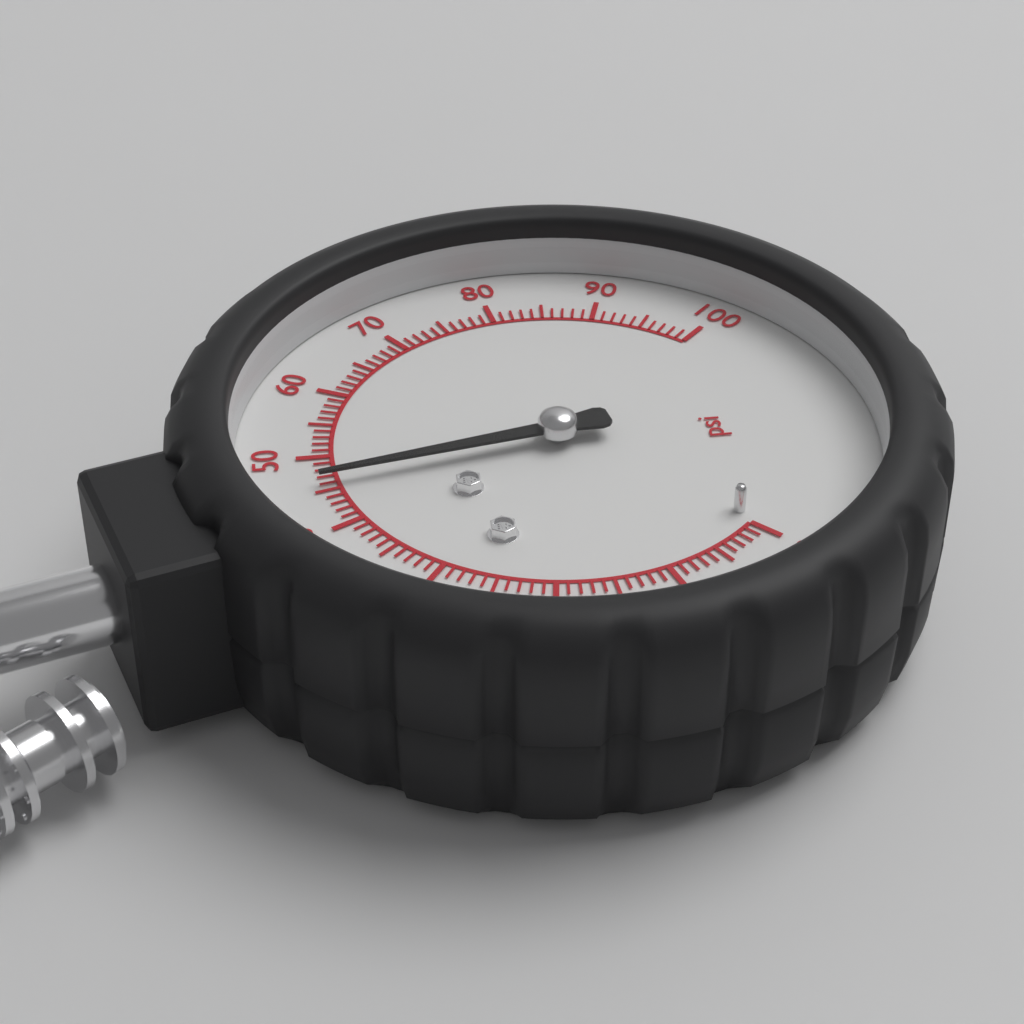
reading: 46 psi
